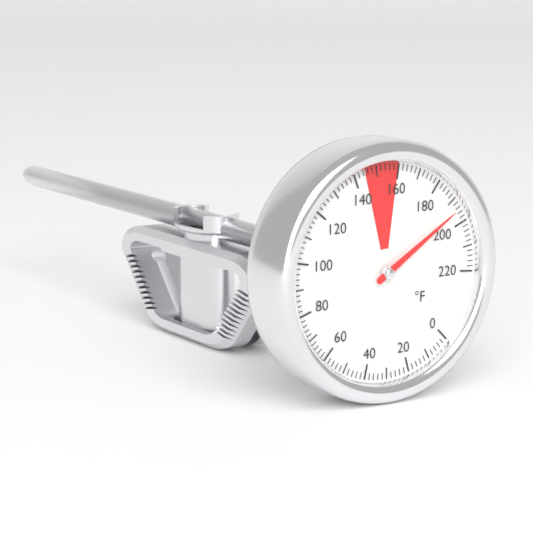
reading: 194 °F
